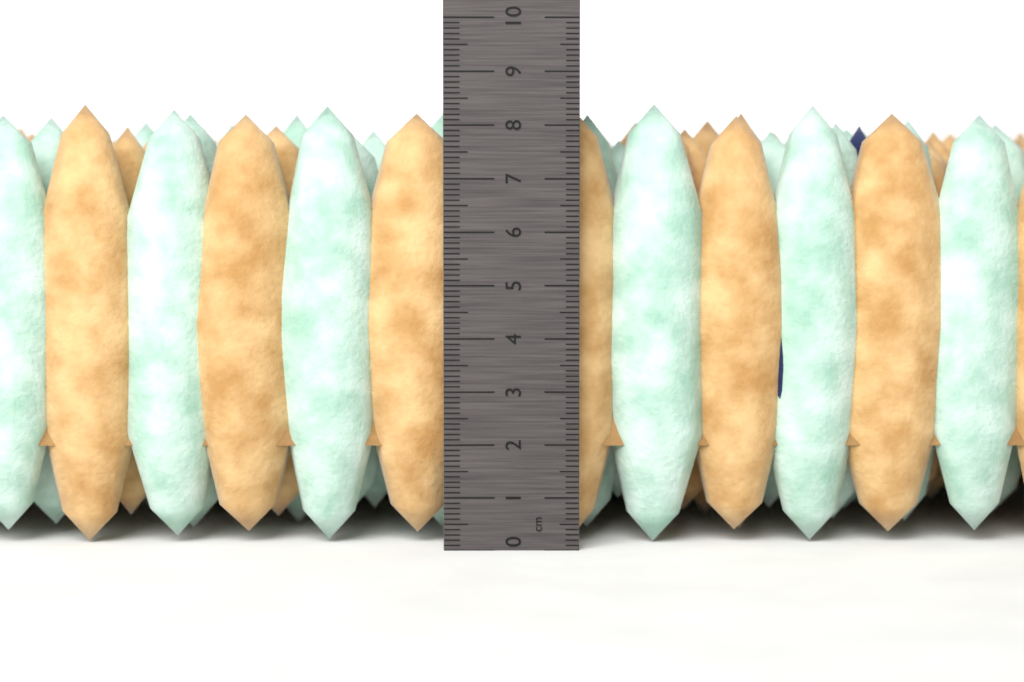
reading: 8.5 cm
